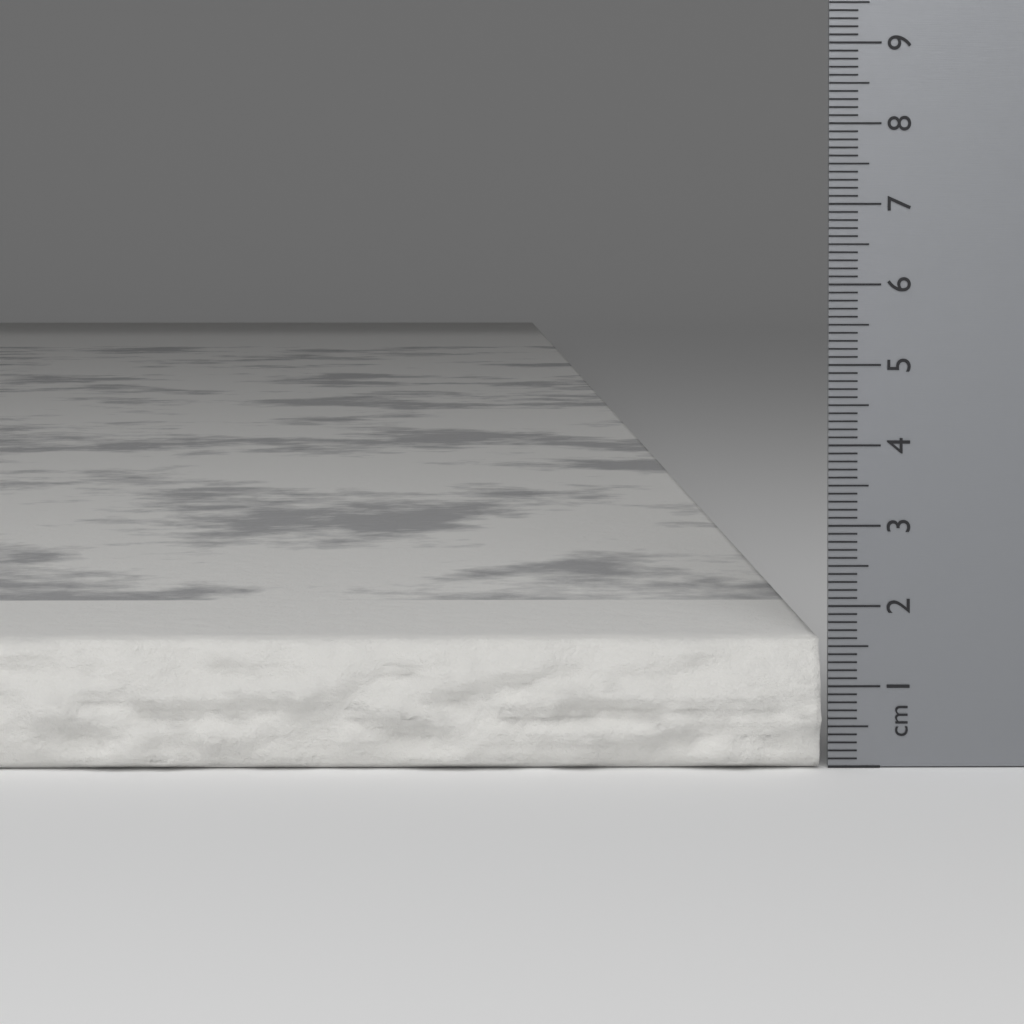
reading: 1.6 cm
